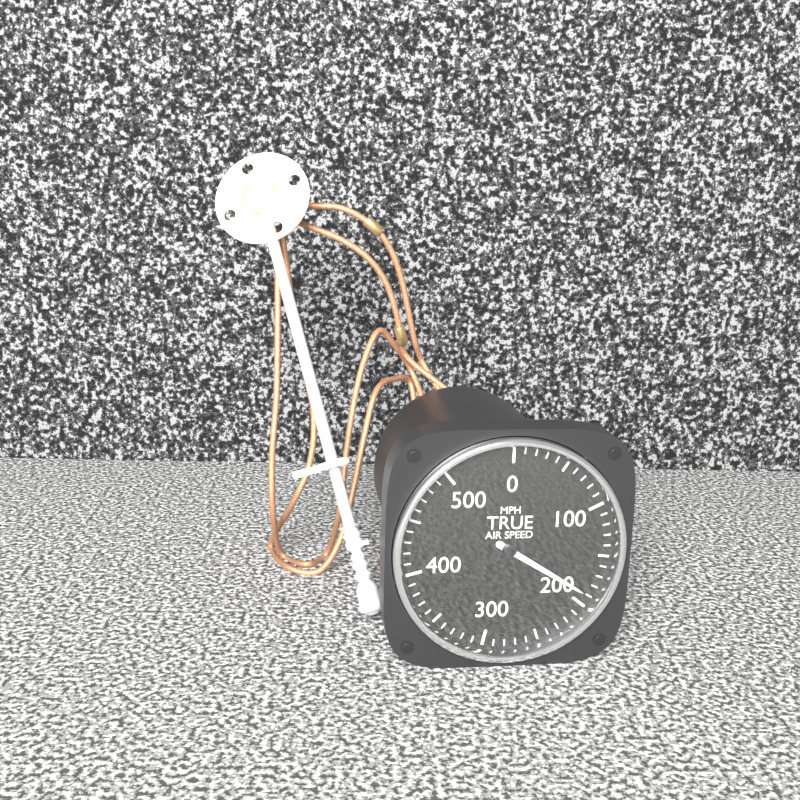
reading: 190 MPH
